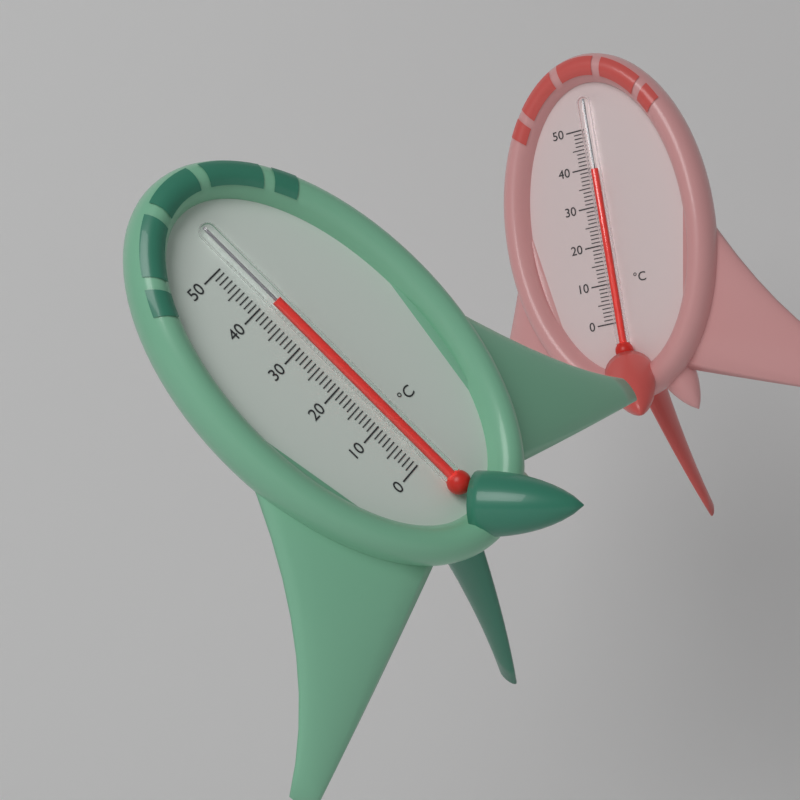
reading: 39 °C
